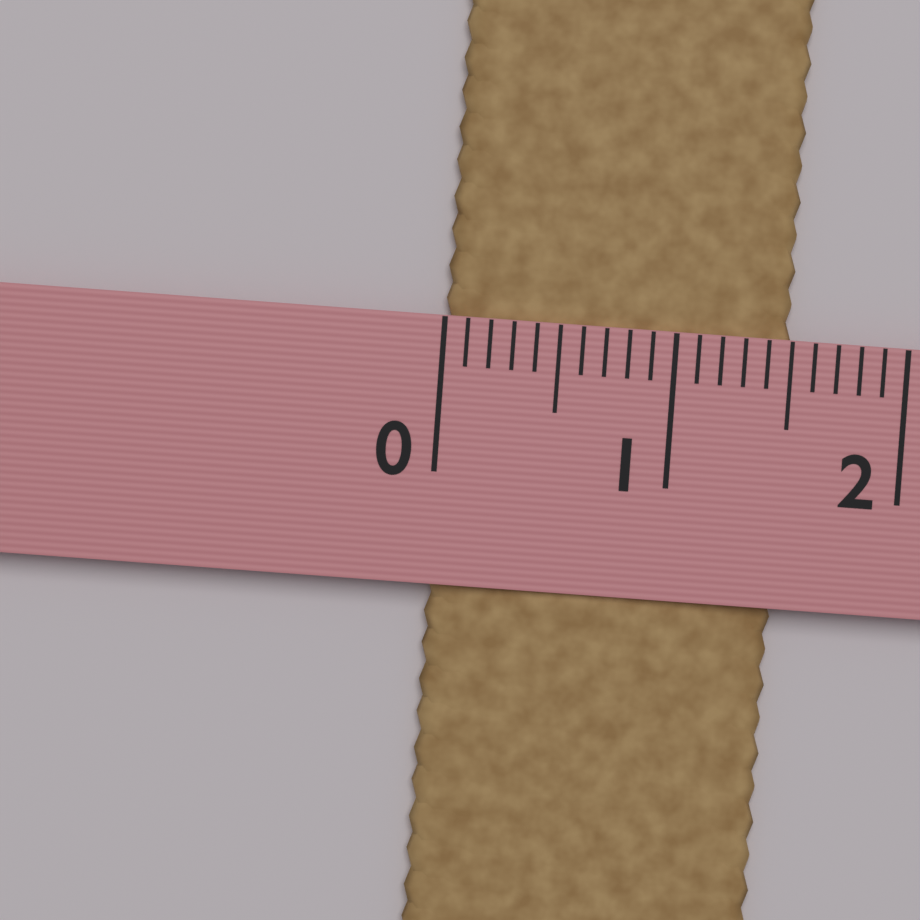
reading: 1.5 (no unit)
